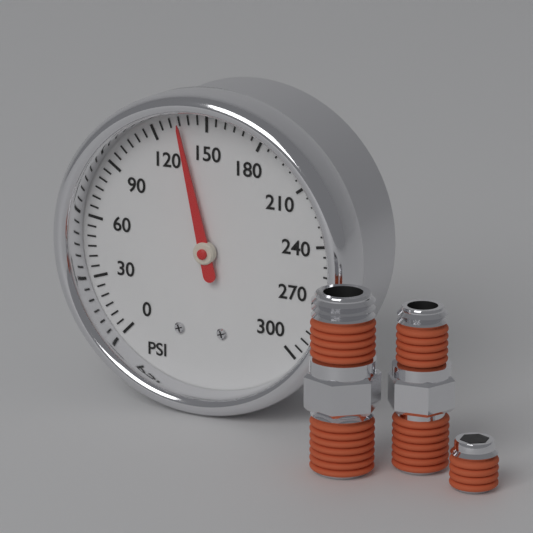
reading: 135 psi
